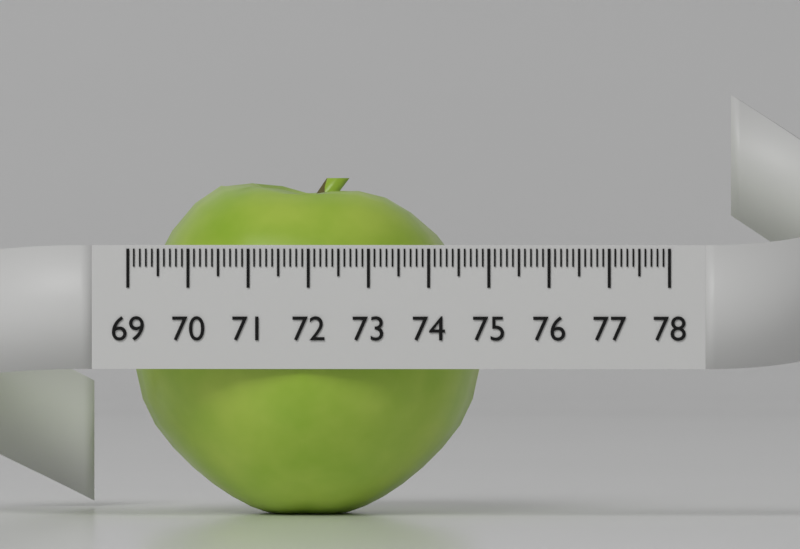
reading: 74.8 (no unit)
